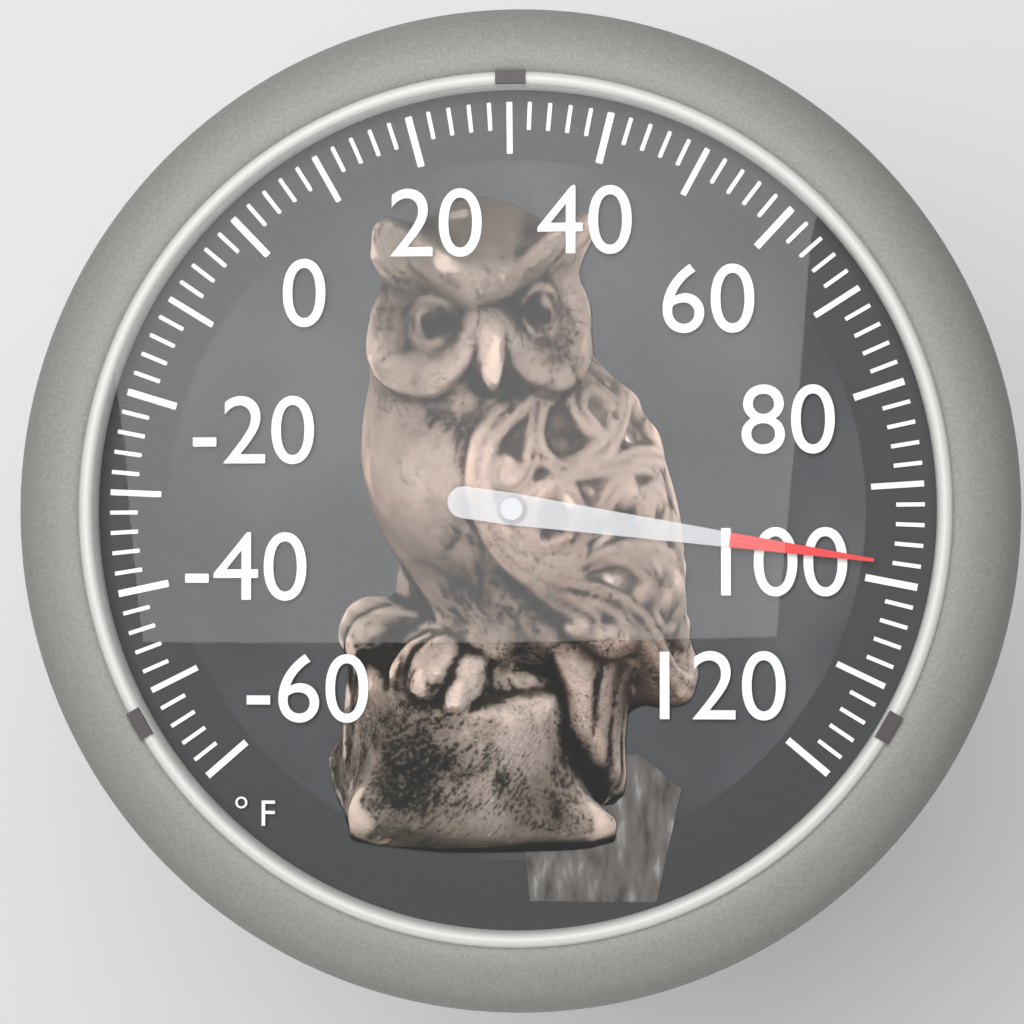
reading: 98 °F
